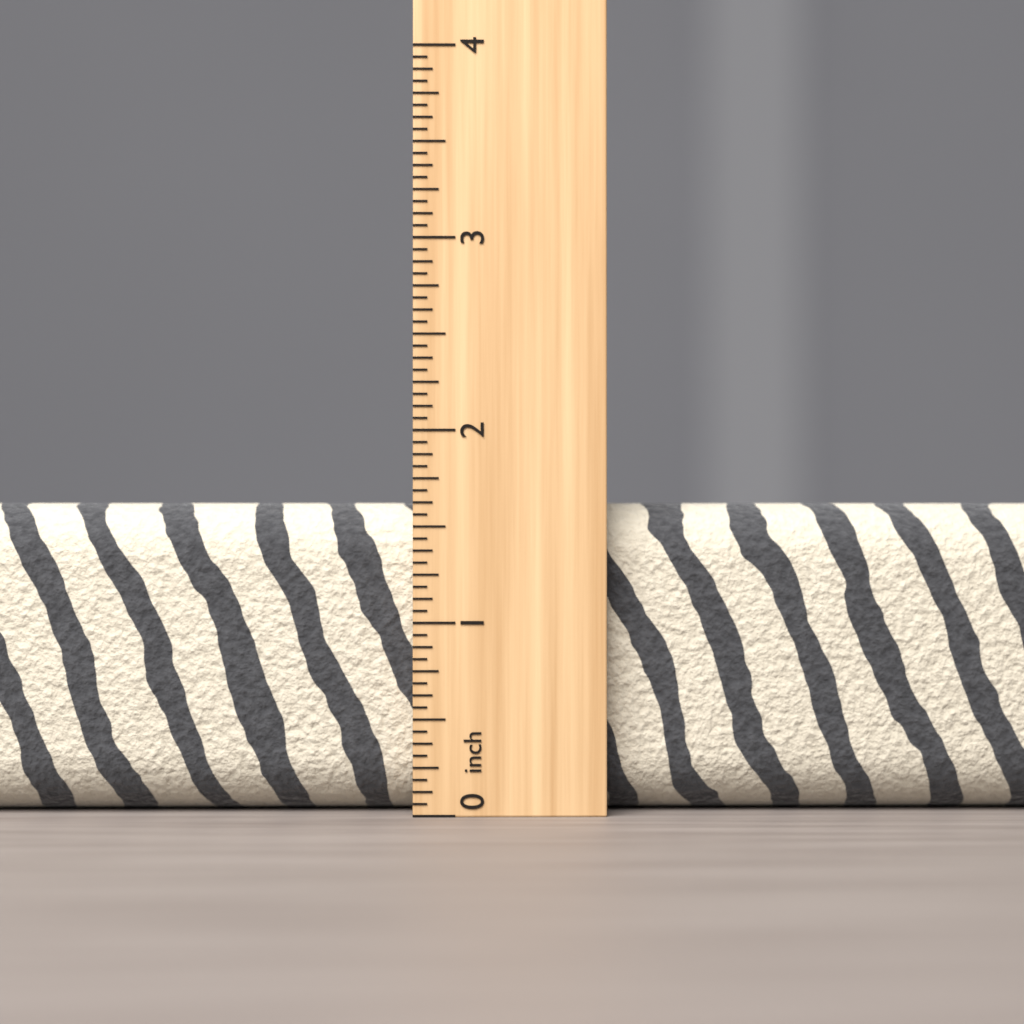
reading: 1.6250 inch
